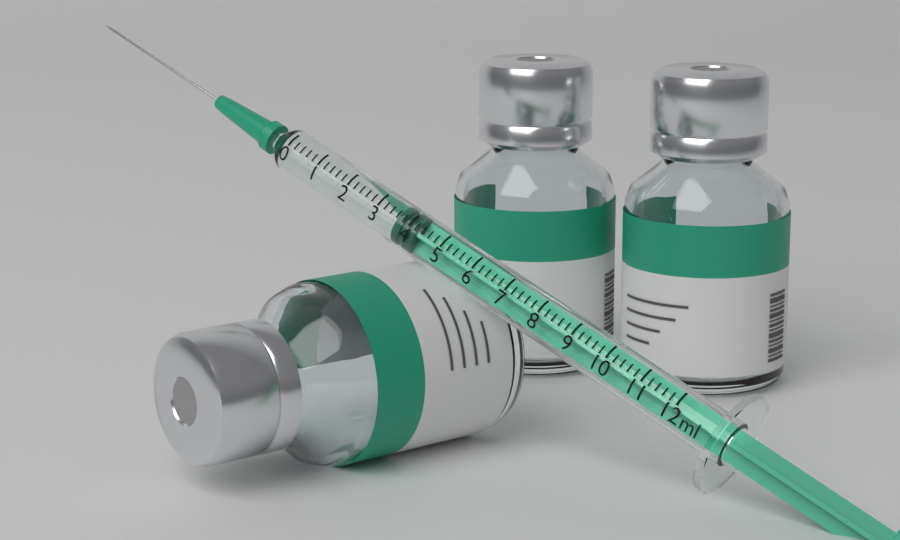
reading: 3.6 ml
